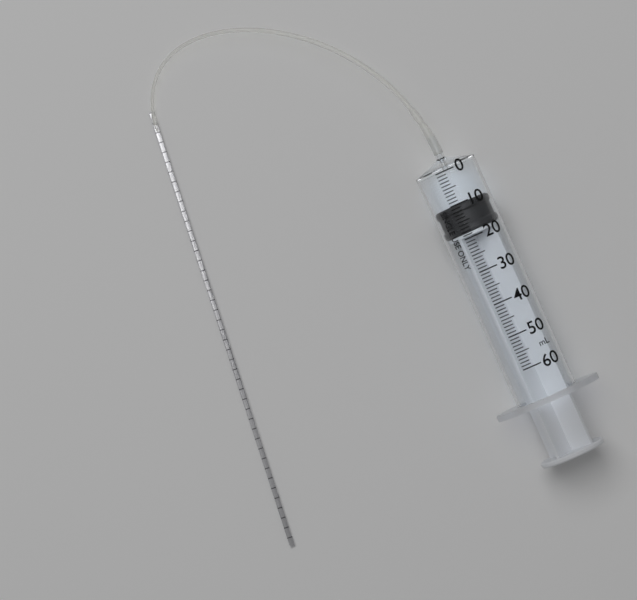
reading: 10 ml
